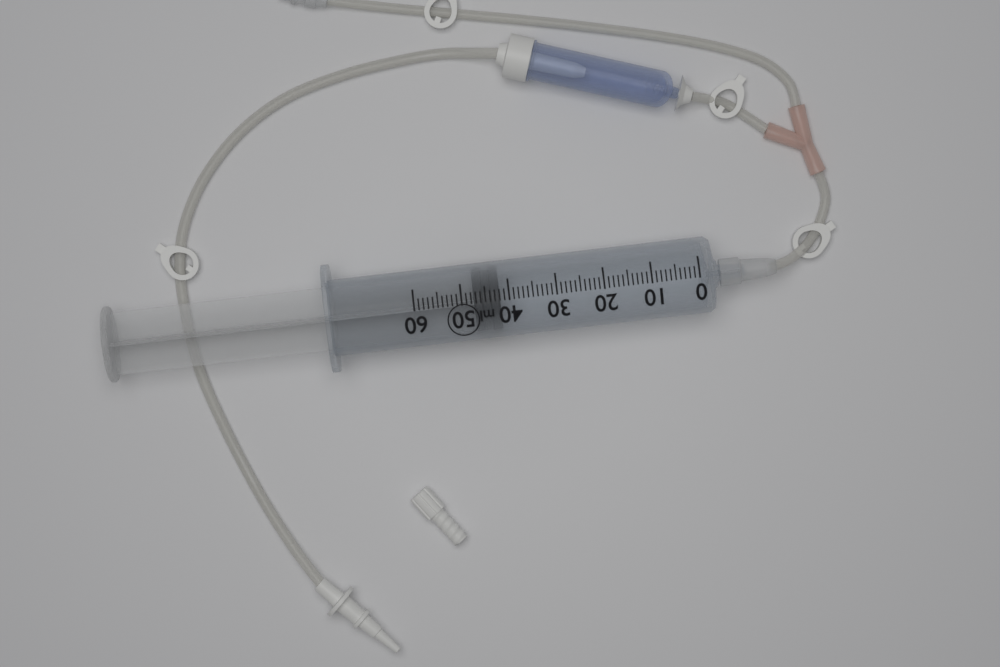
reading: 42 ml
